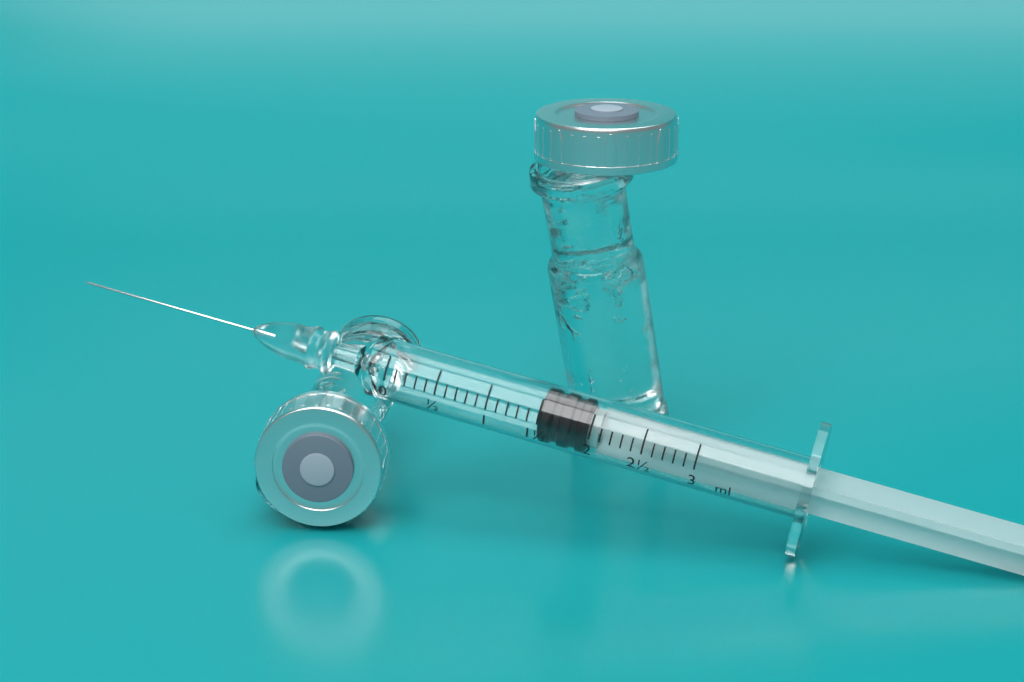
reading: 1.5 ml
